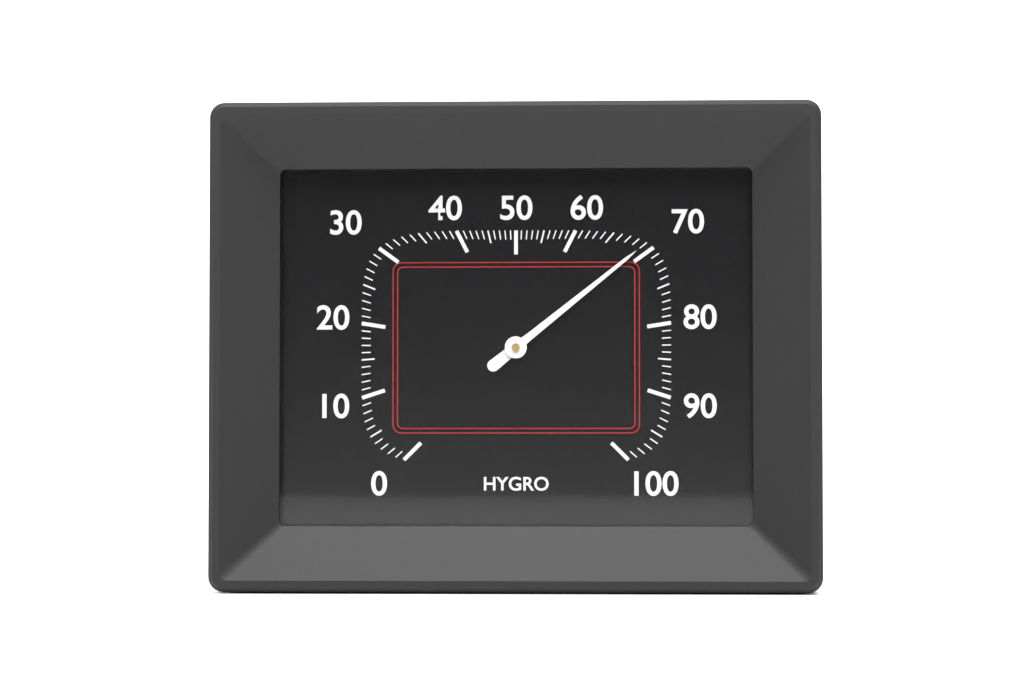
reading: 69 %
